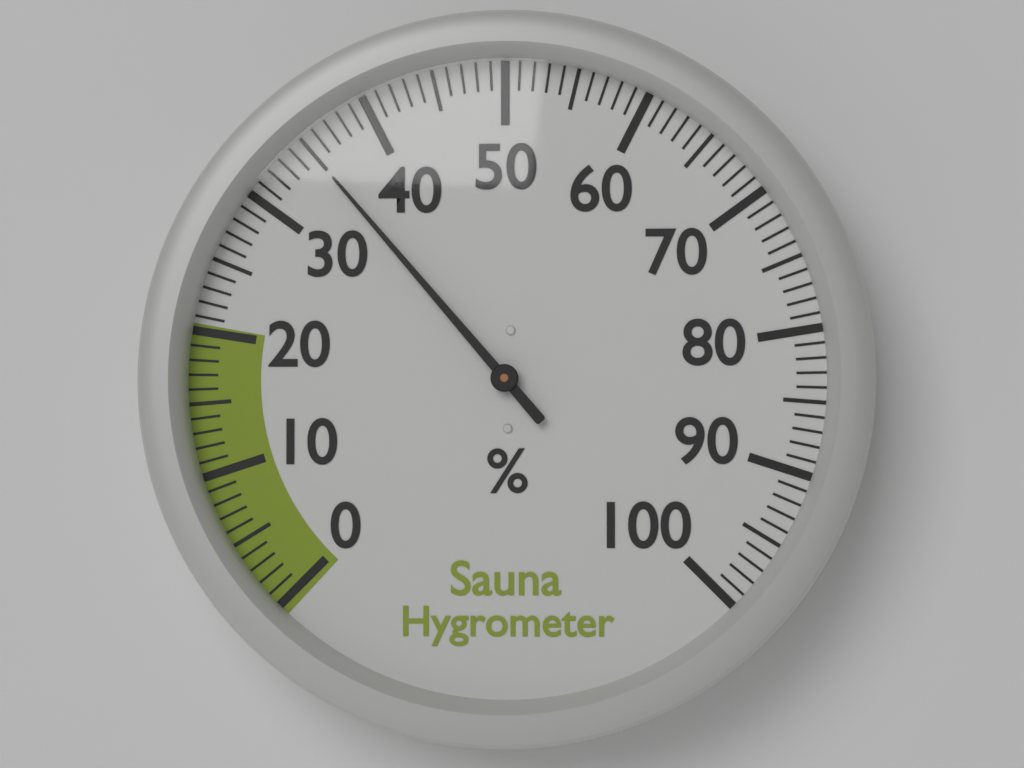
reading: 35 %
